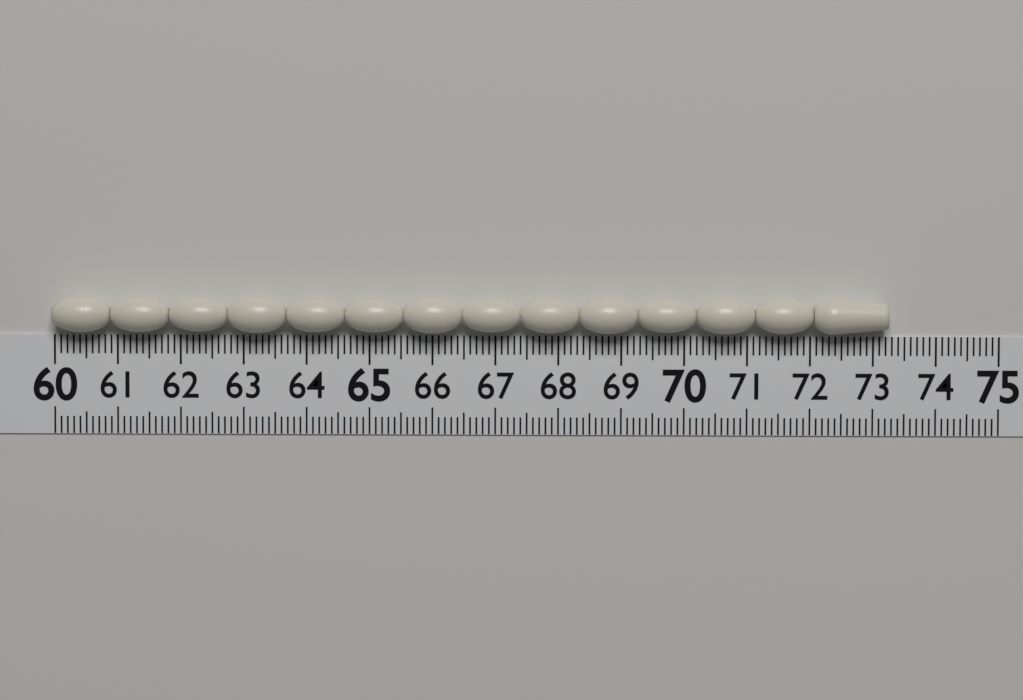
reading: 73.2 (no unit)
